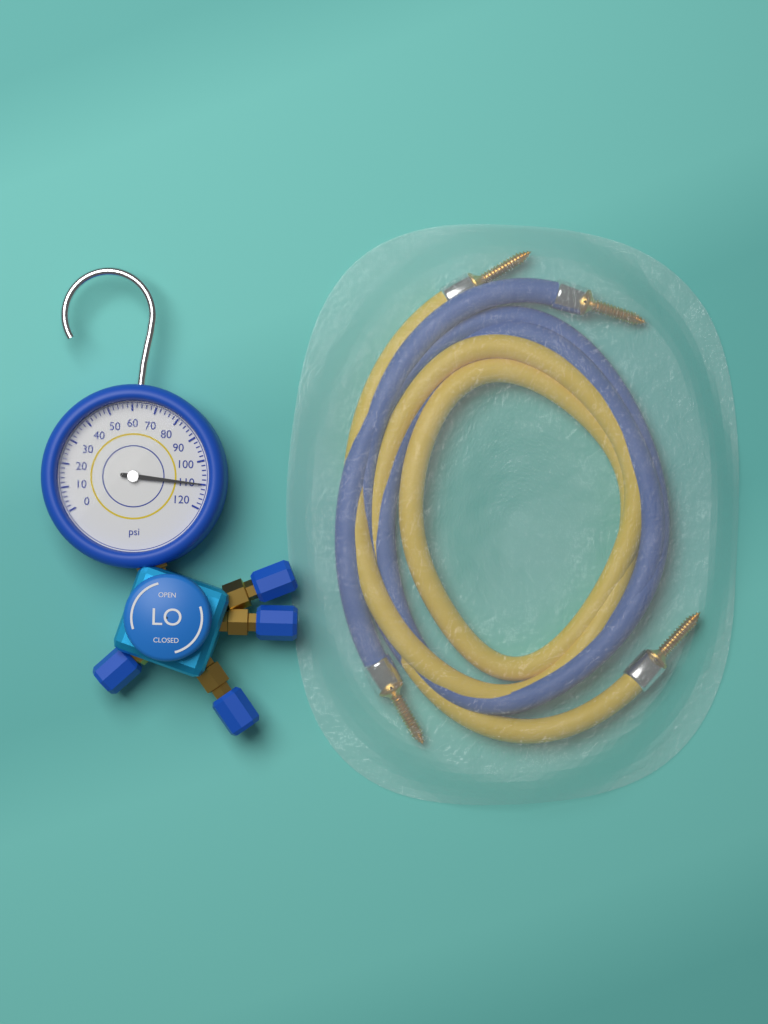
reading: 110 psi
